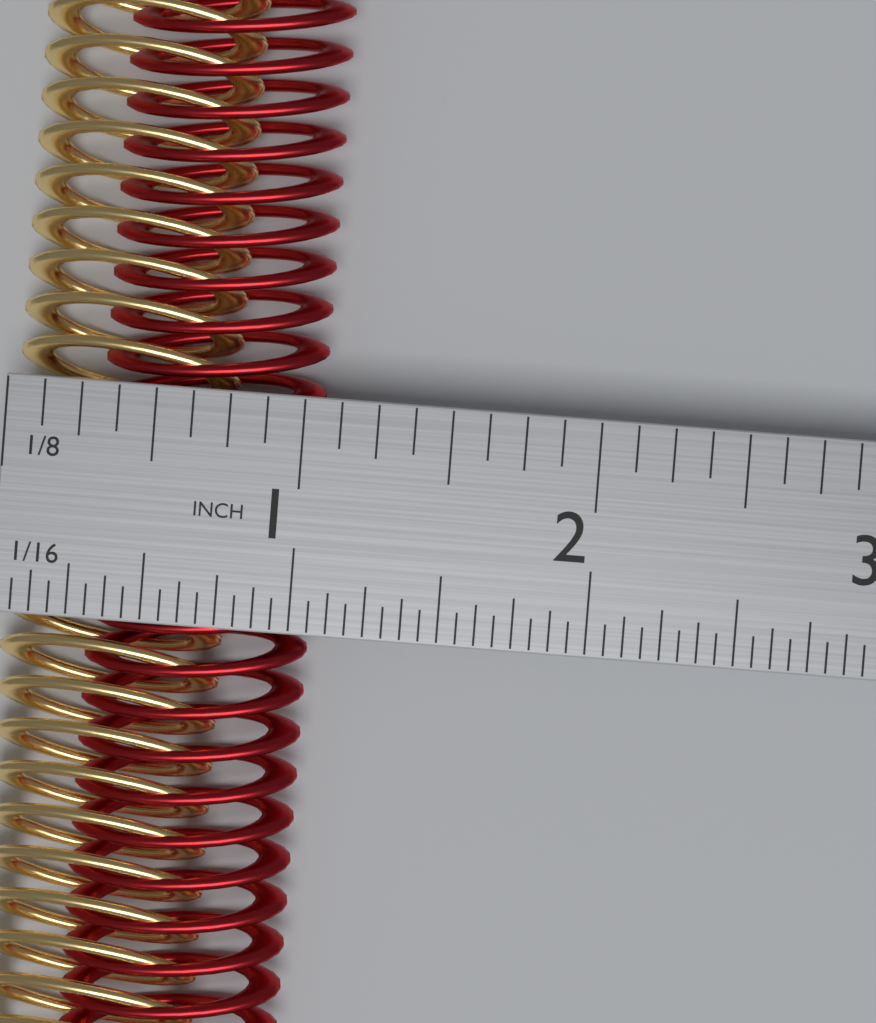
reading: 1.0625 in
